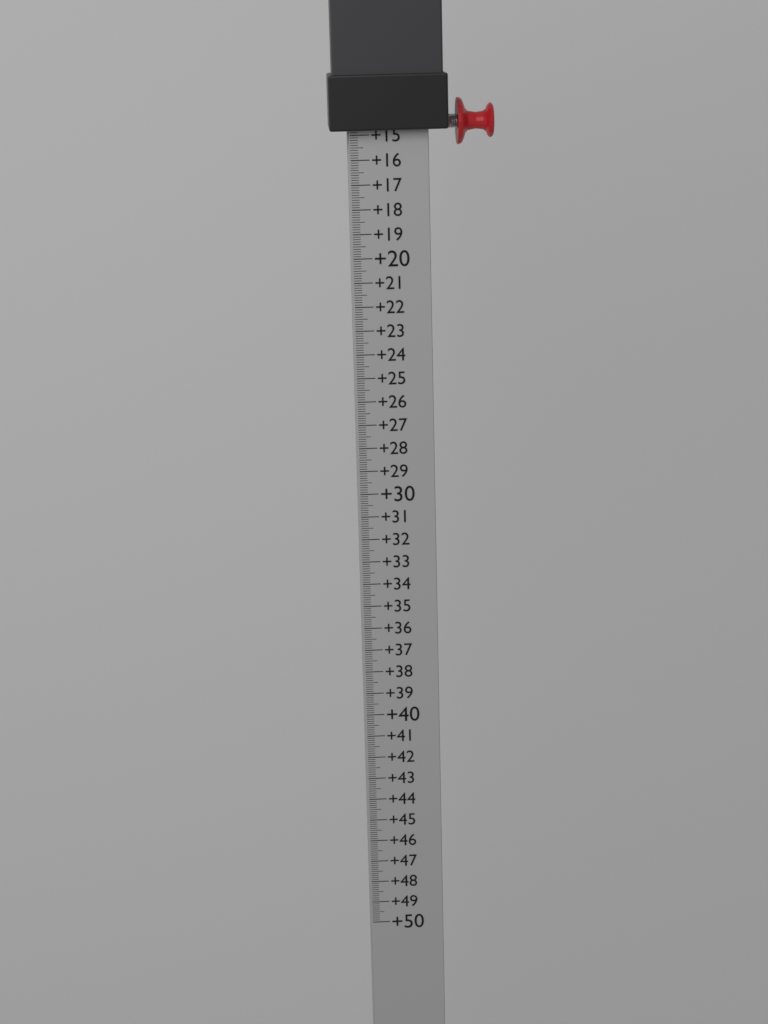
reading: 14.8 (no unit)
